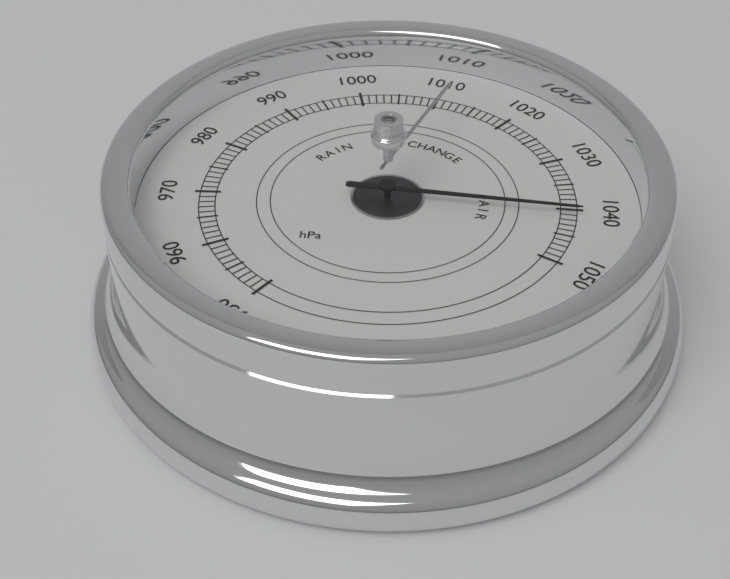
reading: 1041 hPa
